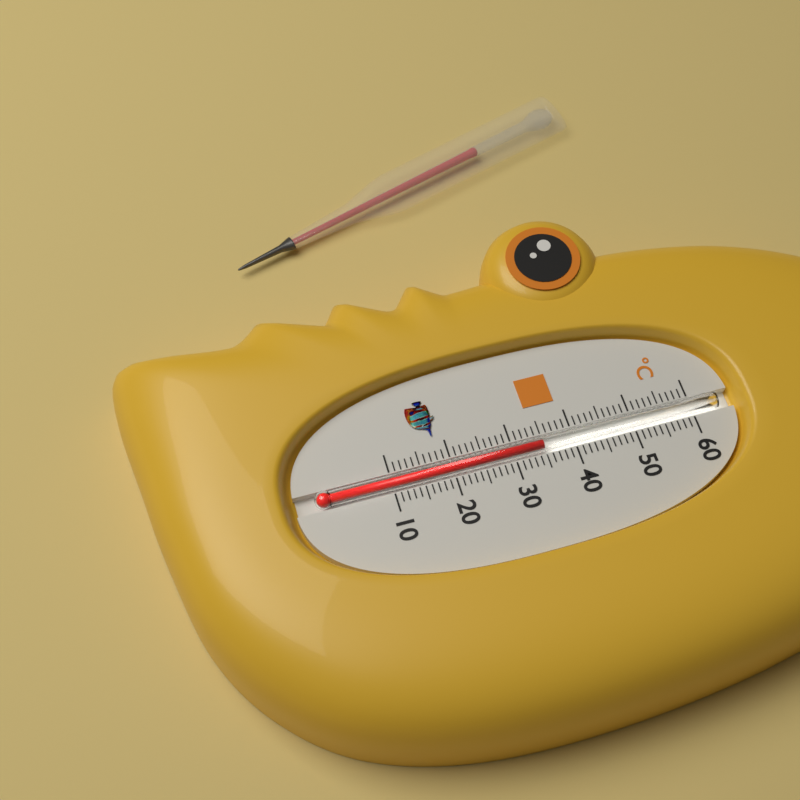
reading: 35 °C
